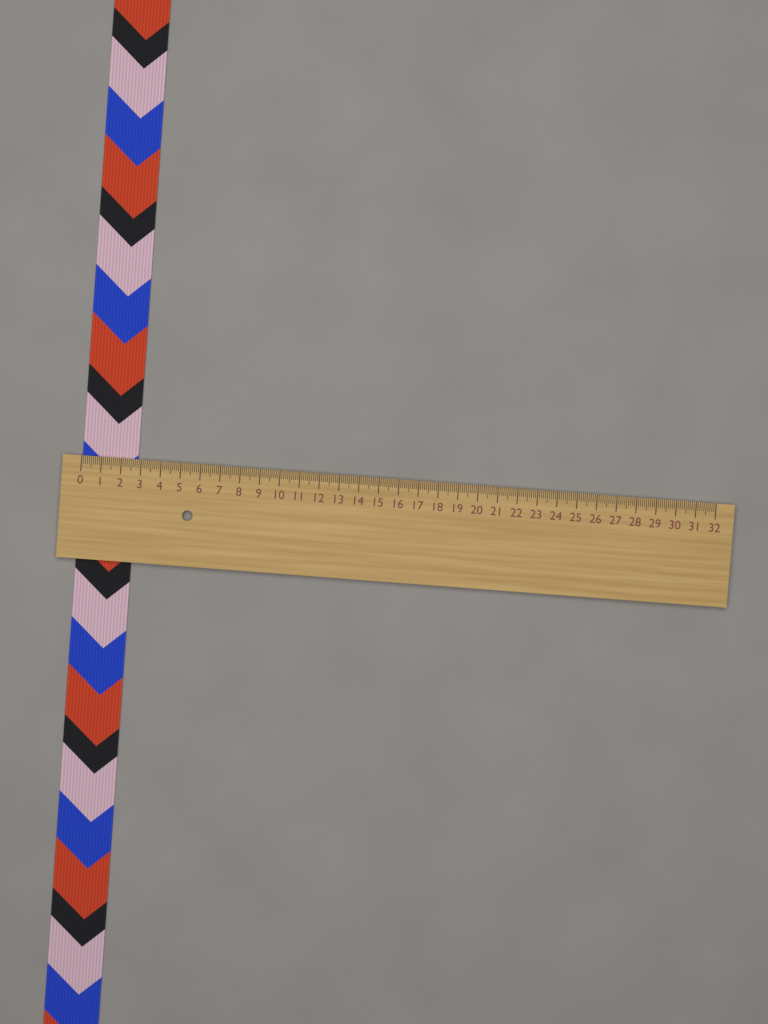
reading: 2.8 (no unit)
